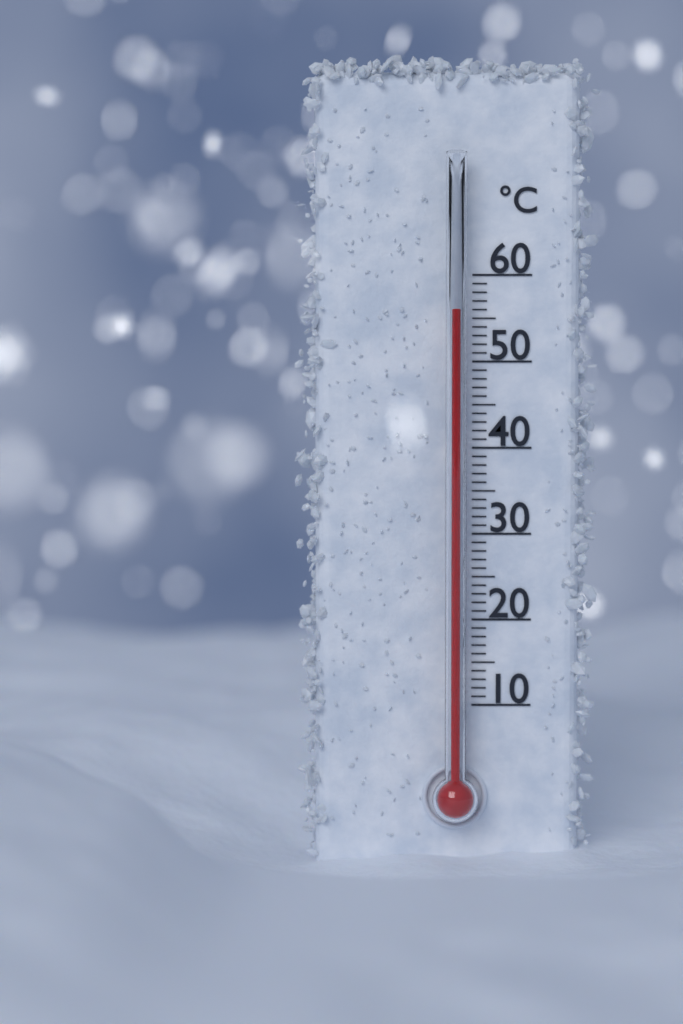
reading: 56 °C
